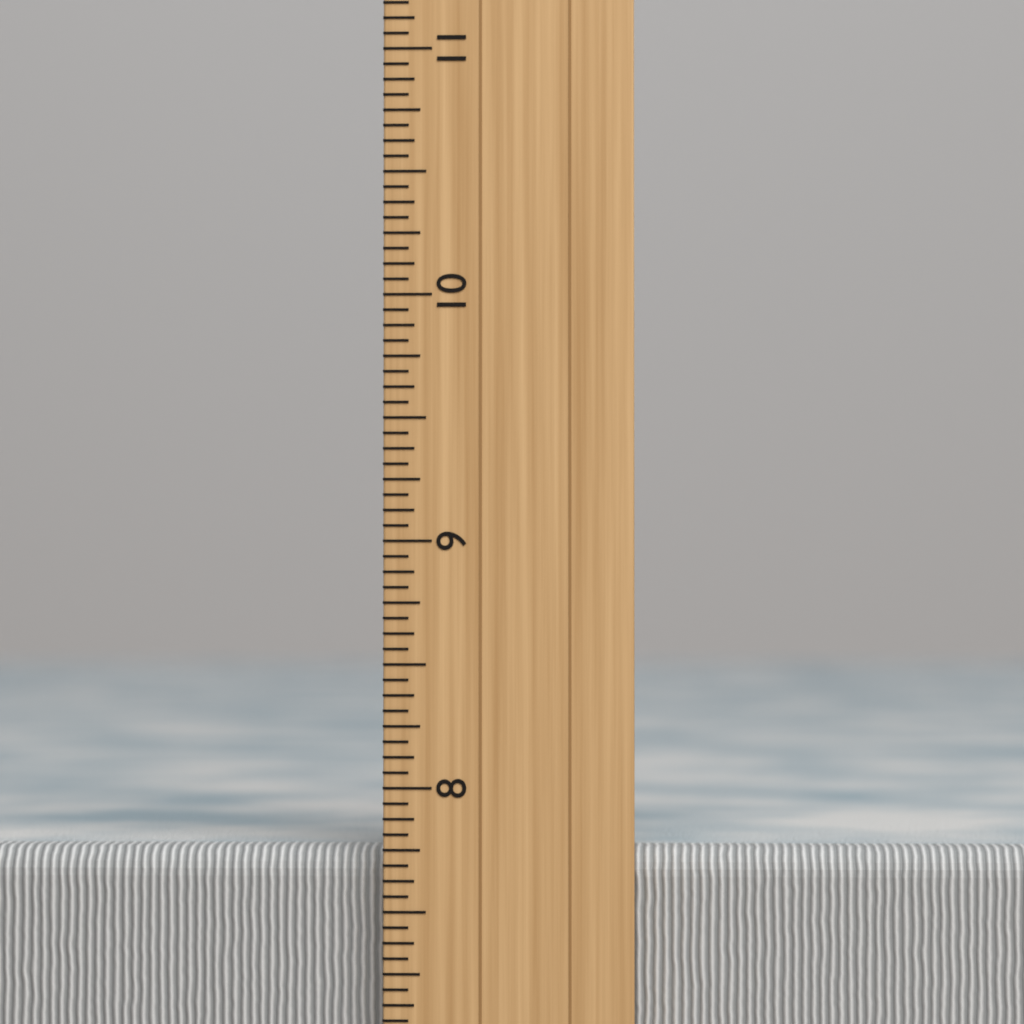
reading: 7.7500 inch
